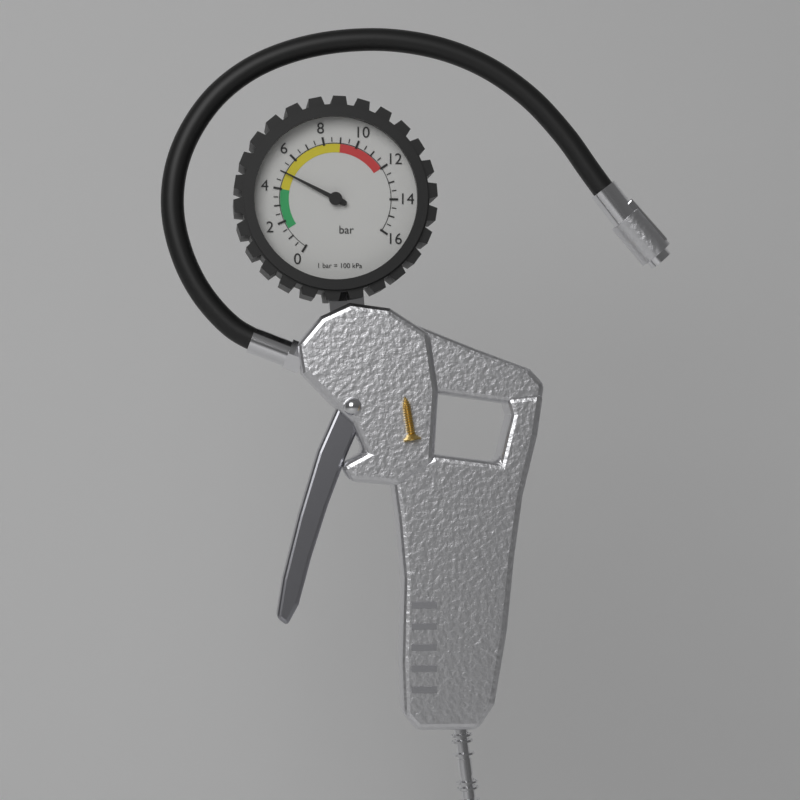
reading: 5.0 bar
